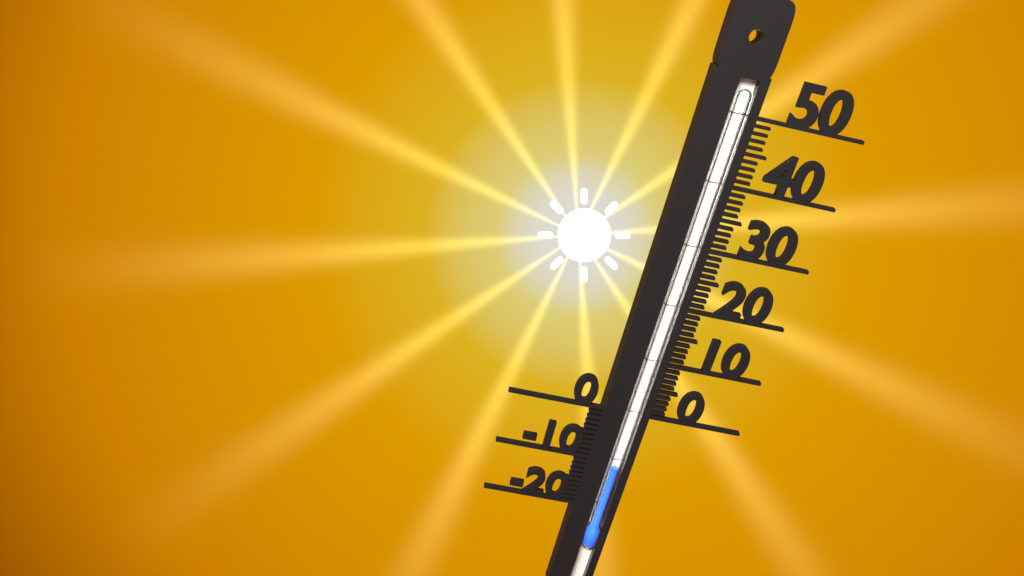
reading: -11 (no unit)
